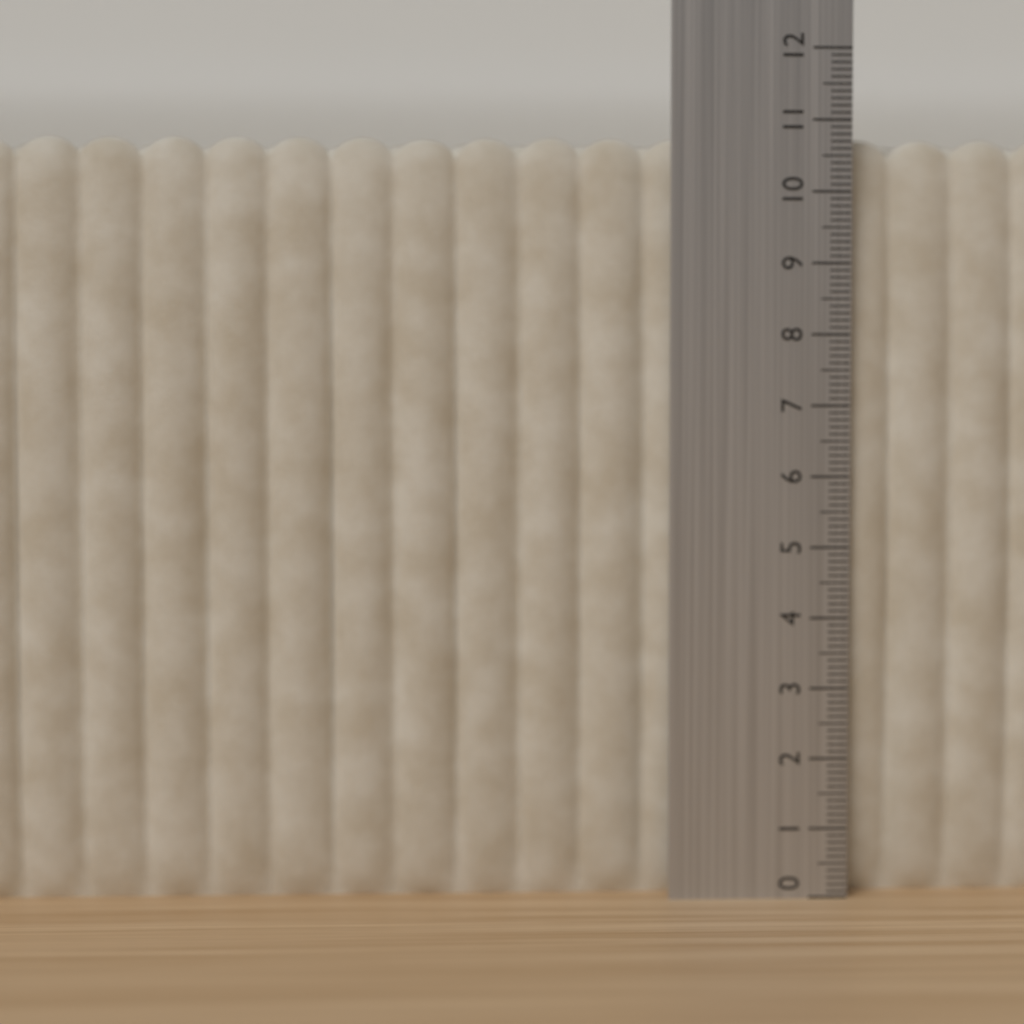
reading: 10.8 (no unit)
